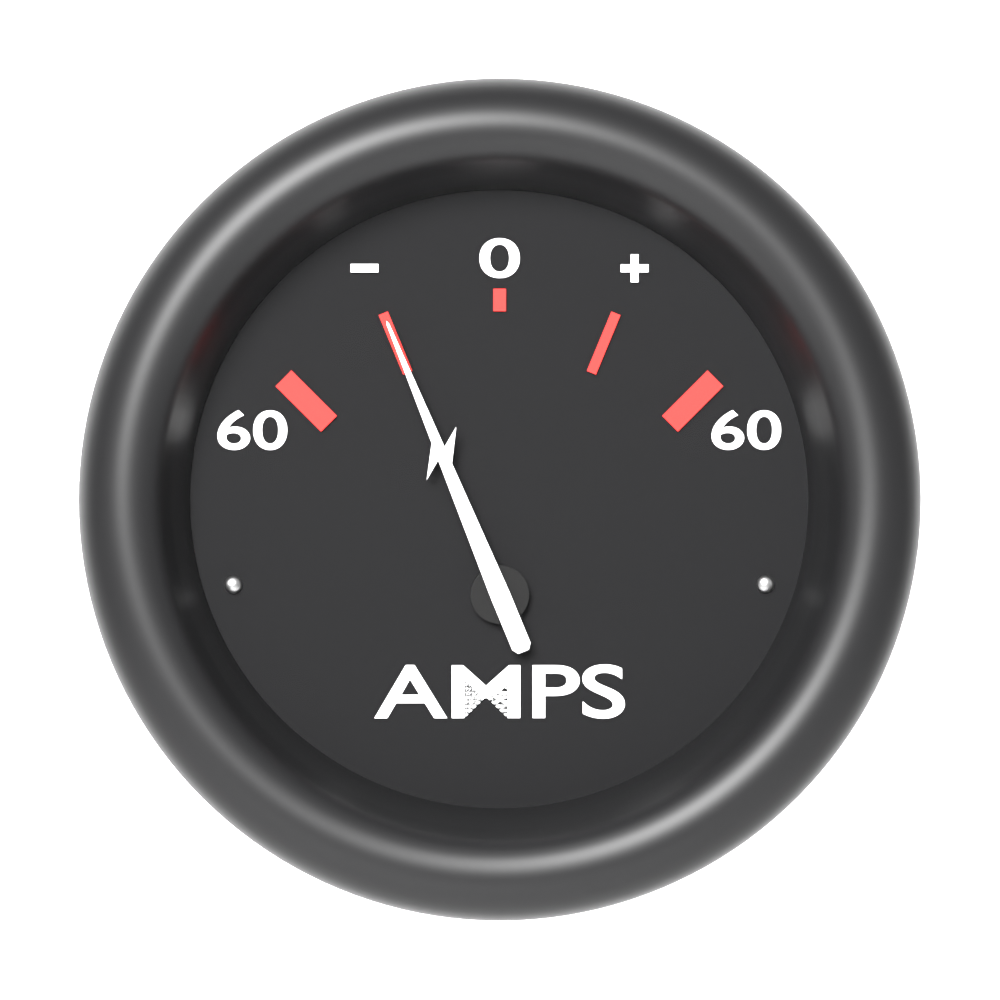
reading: -30 A
